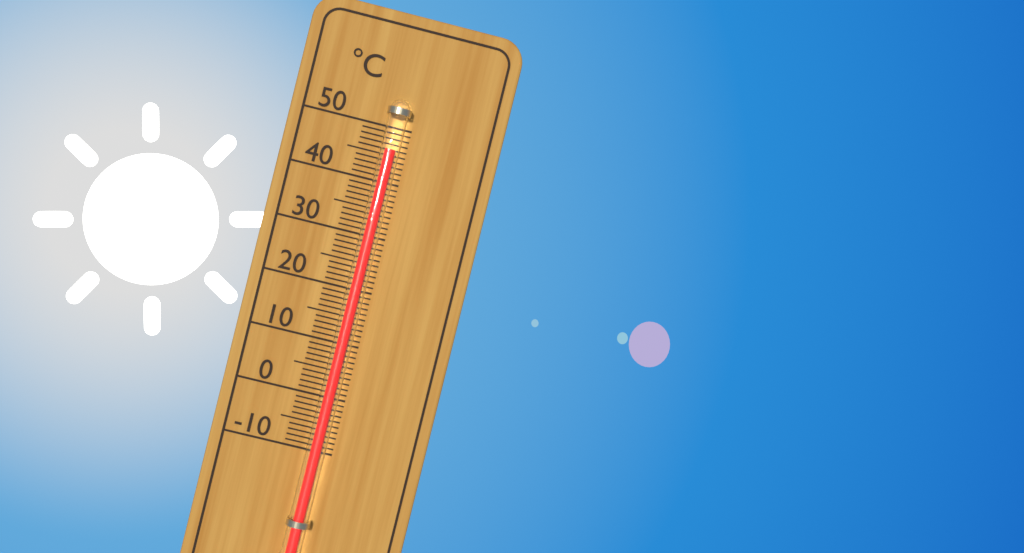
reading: 46 °C
